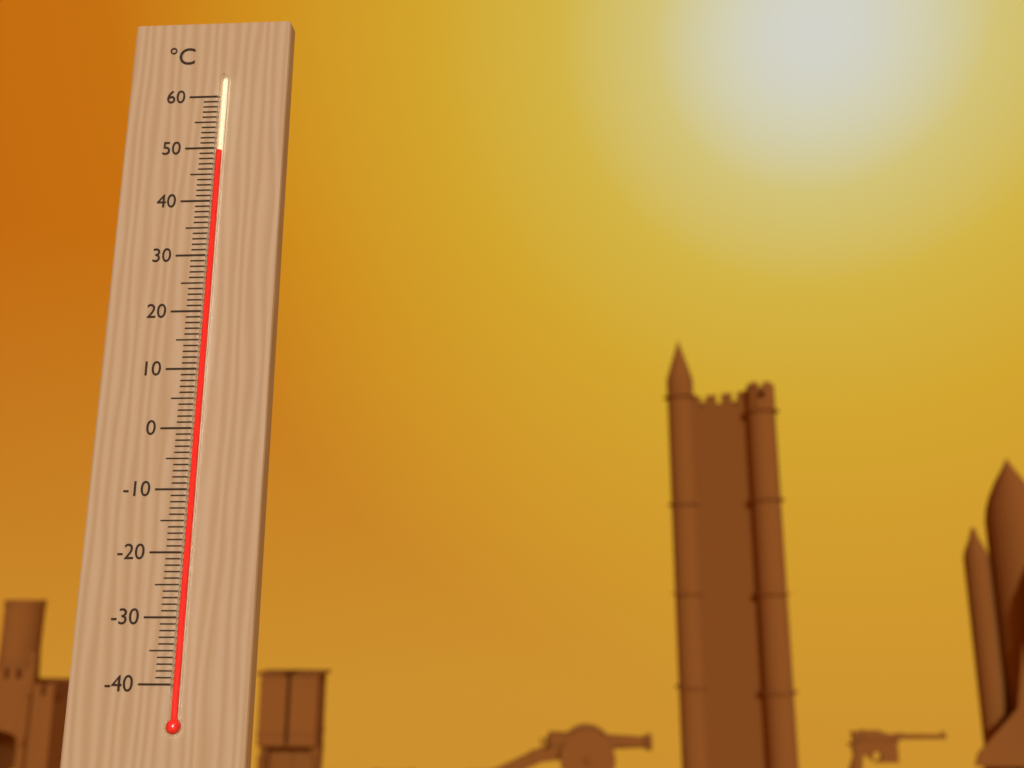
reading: 49 °C
